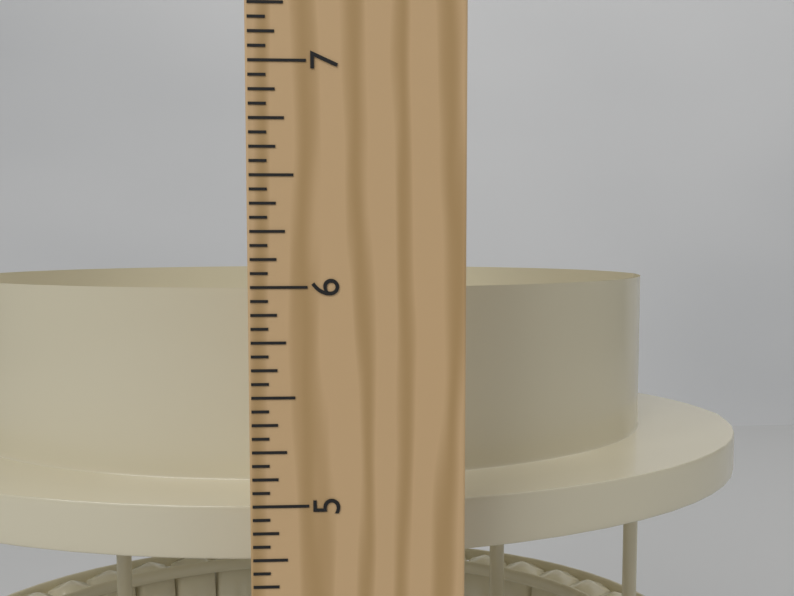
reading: 5.9375 in
